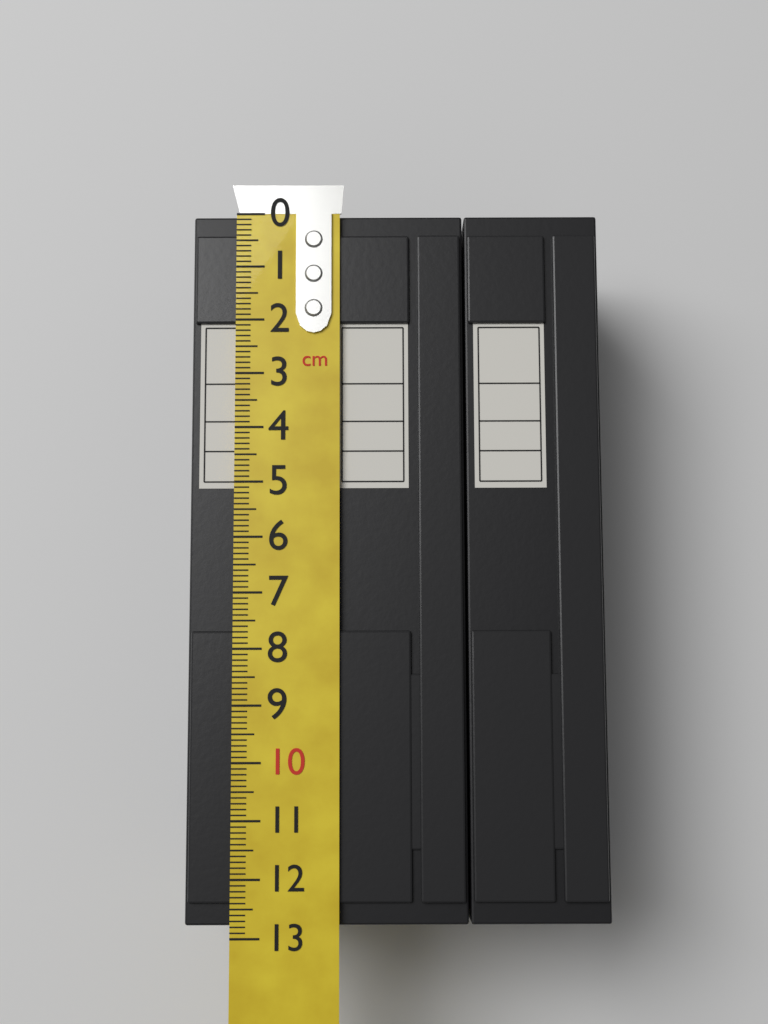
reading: 12.8 cm
